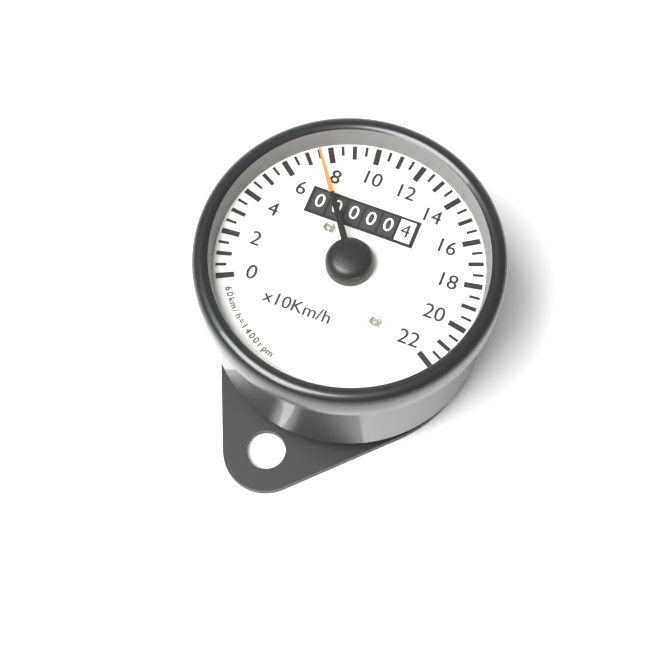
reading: 7.5 x10 km/h
